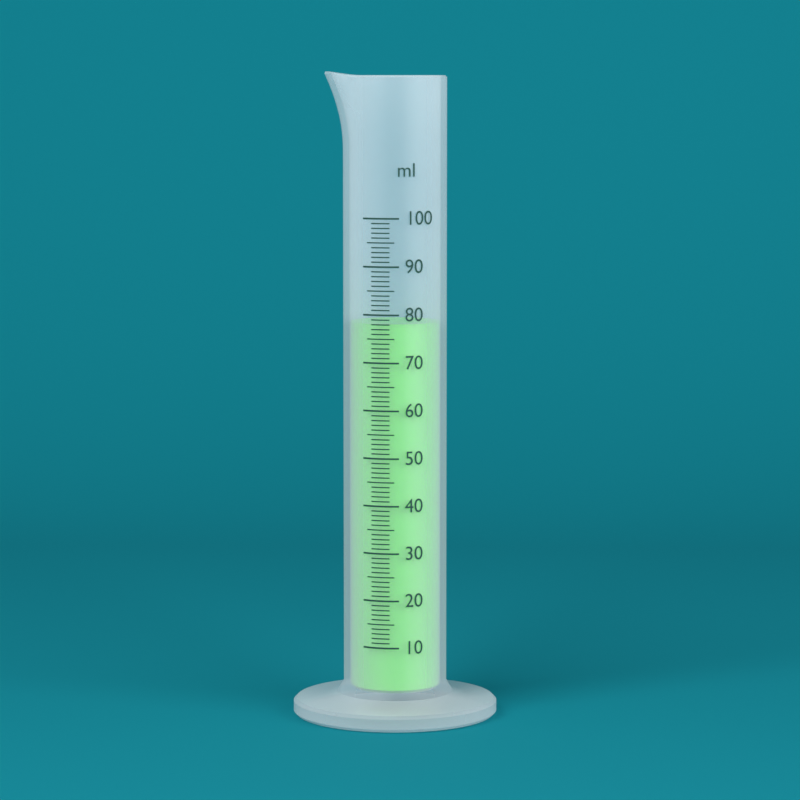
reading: 78 ml
